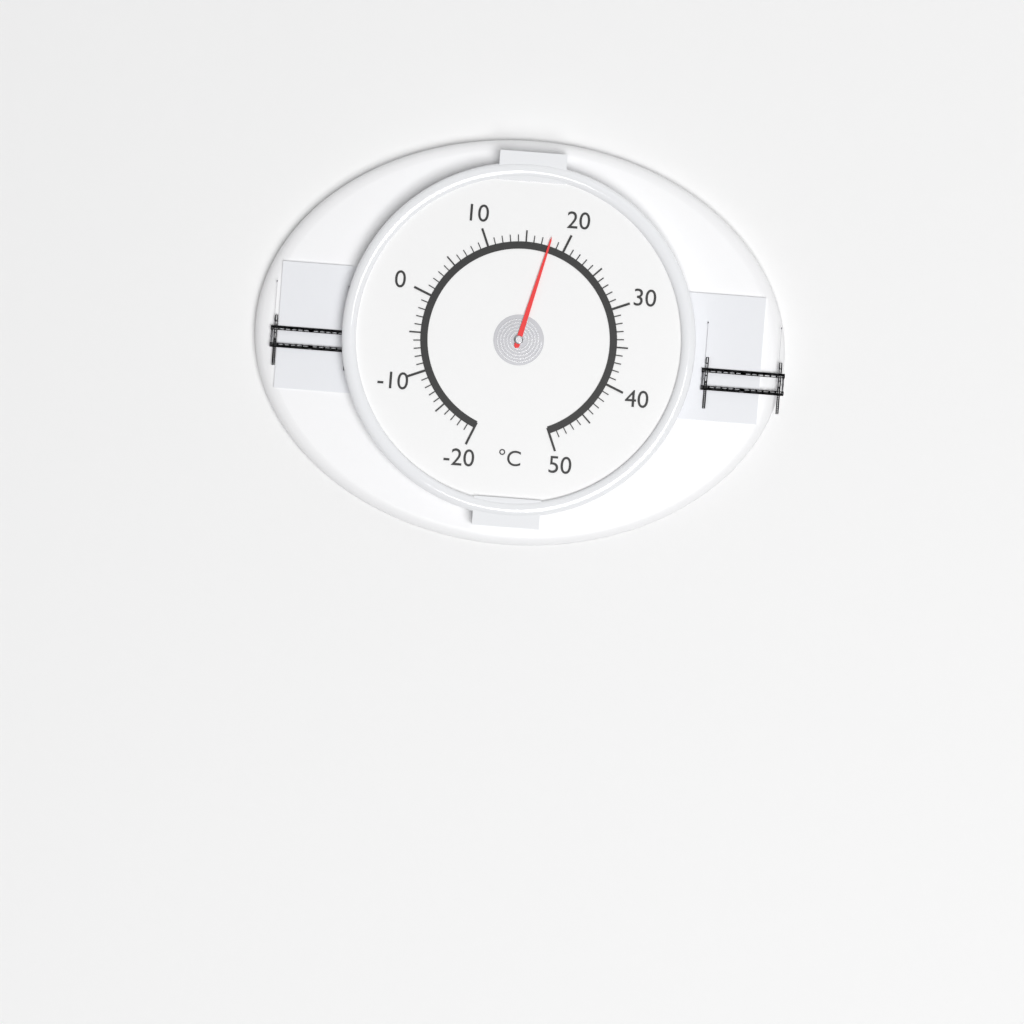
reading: 18 °C
